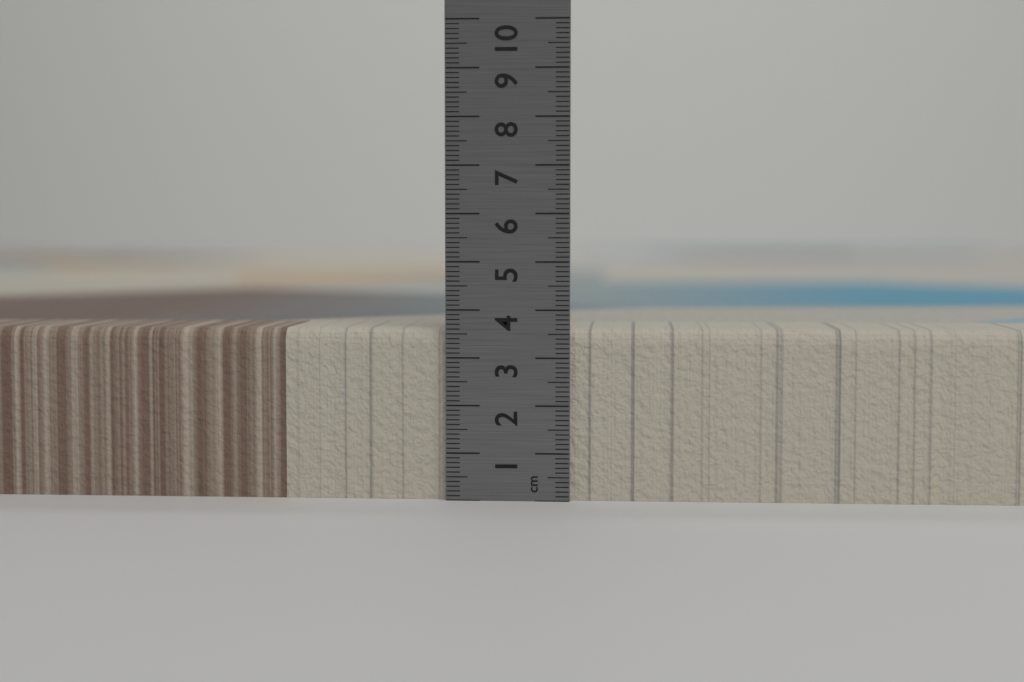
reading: 3.6 cm
